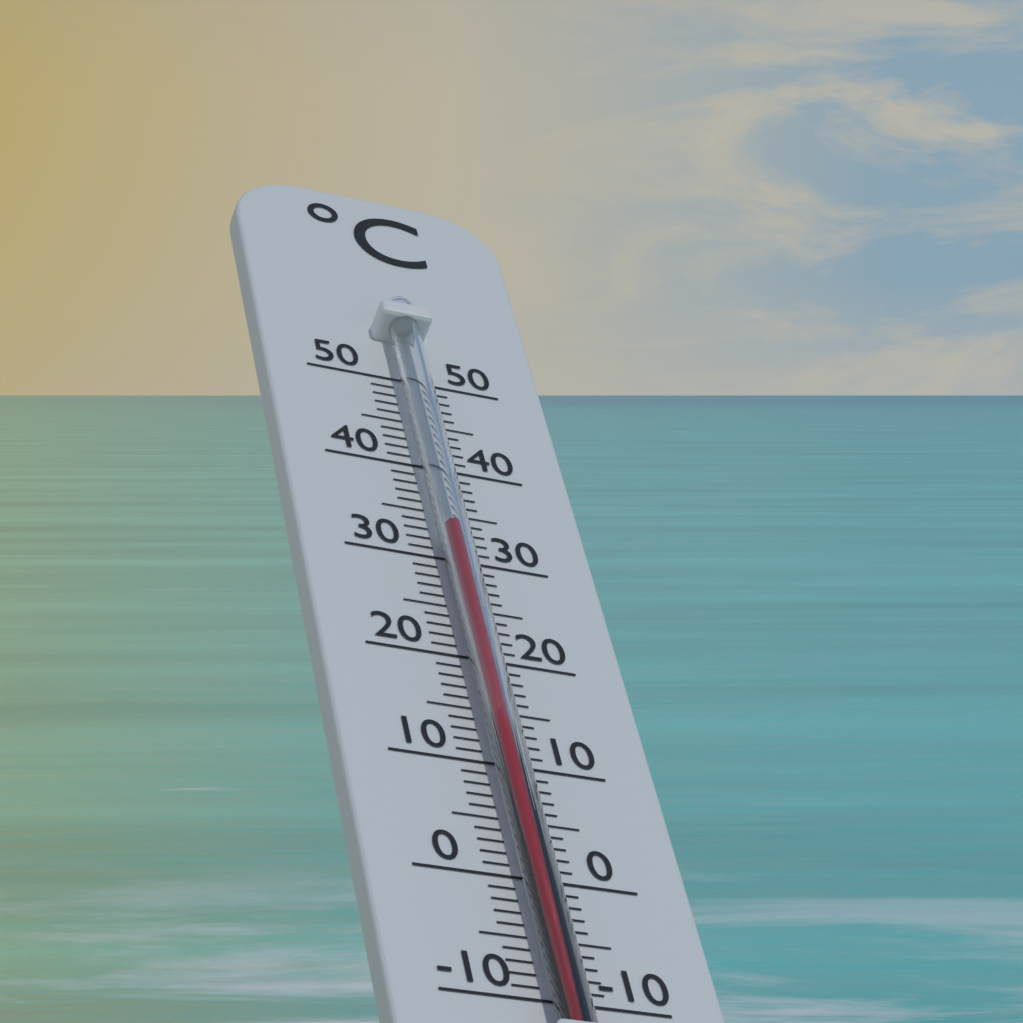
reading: 32 °C
